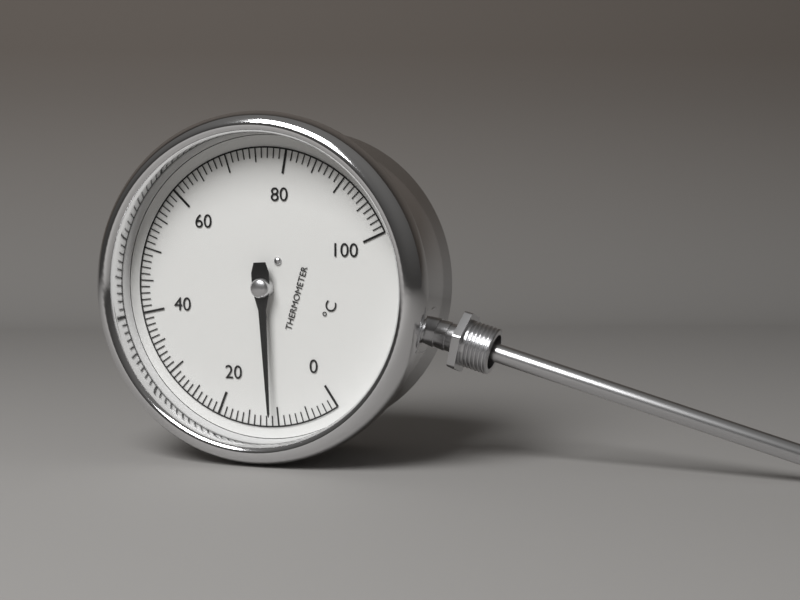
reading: 11 °C
